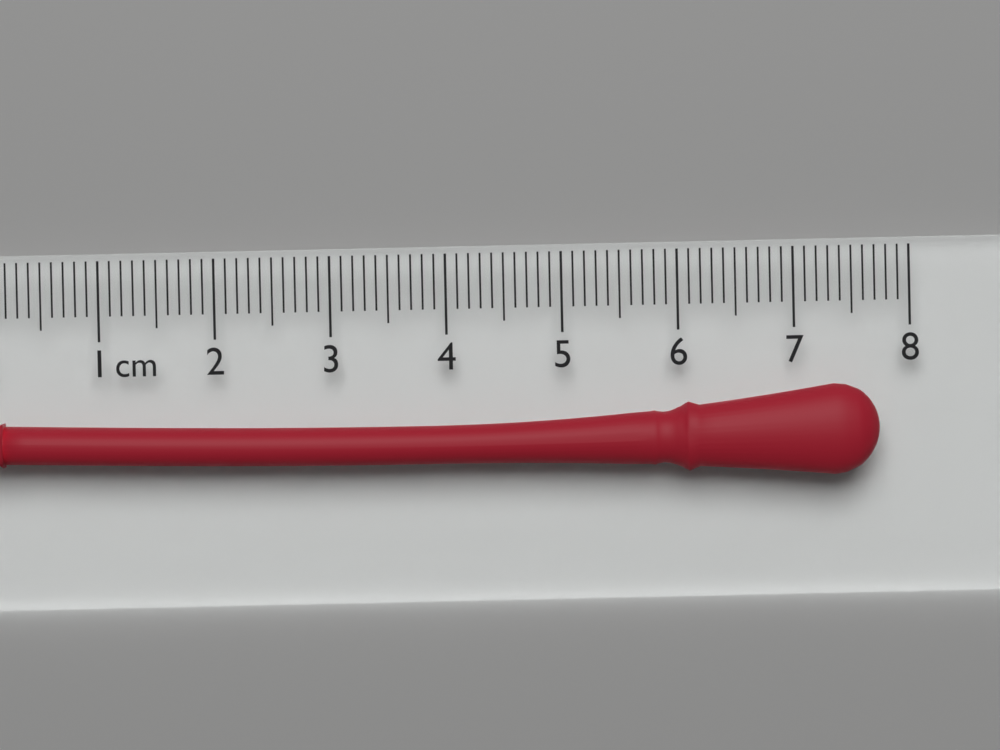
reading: 7.7 cm
